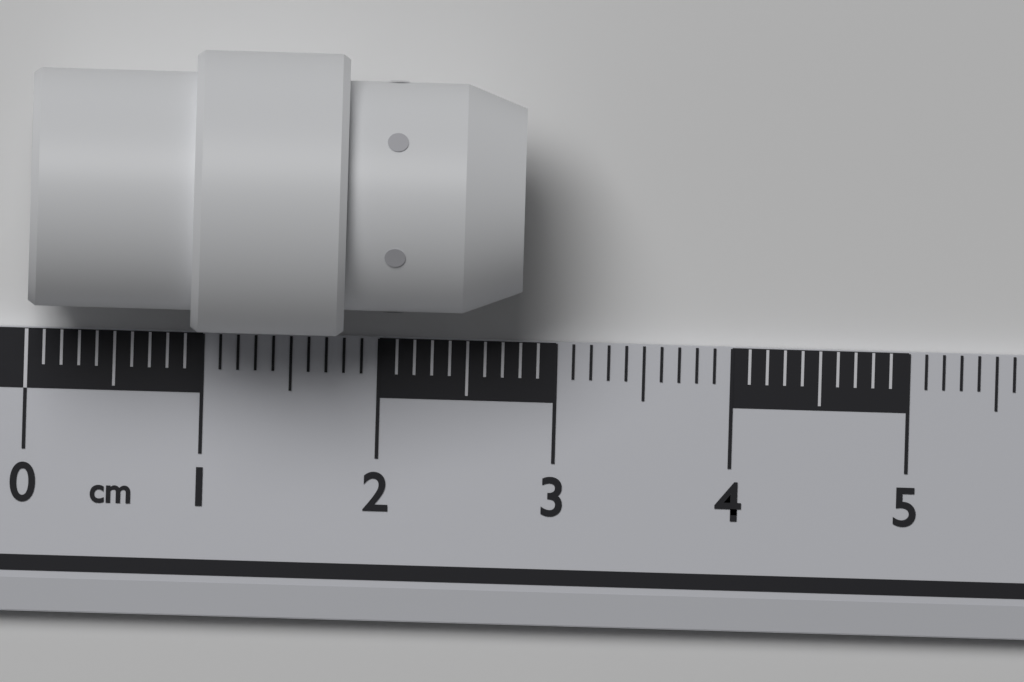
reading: 2.8 cm
